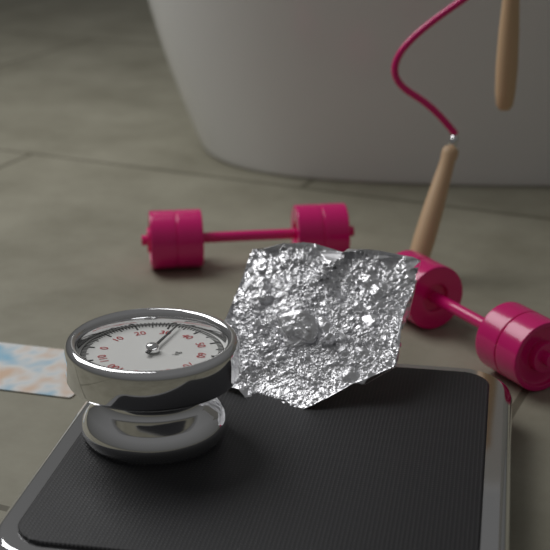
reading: 33 kg
